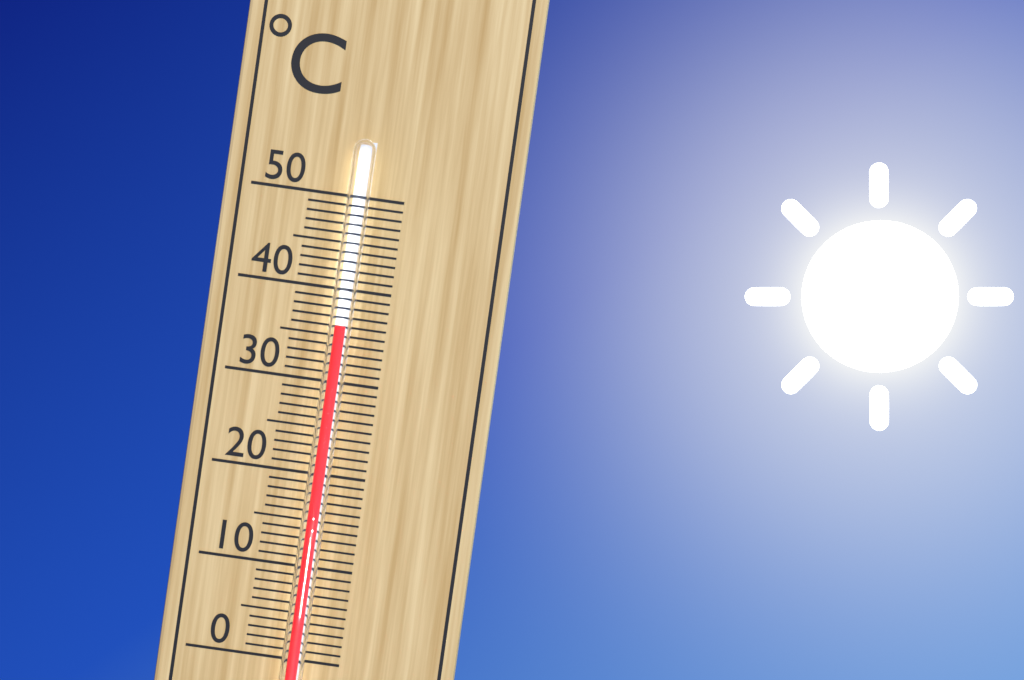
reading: 36 °C
